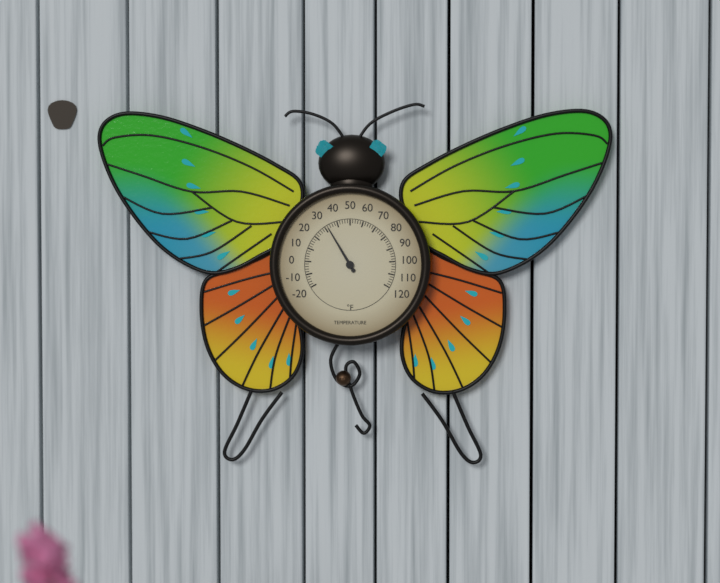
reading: 32 °F
